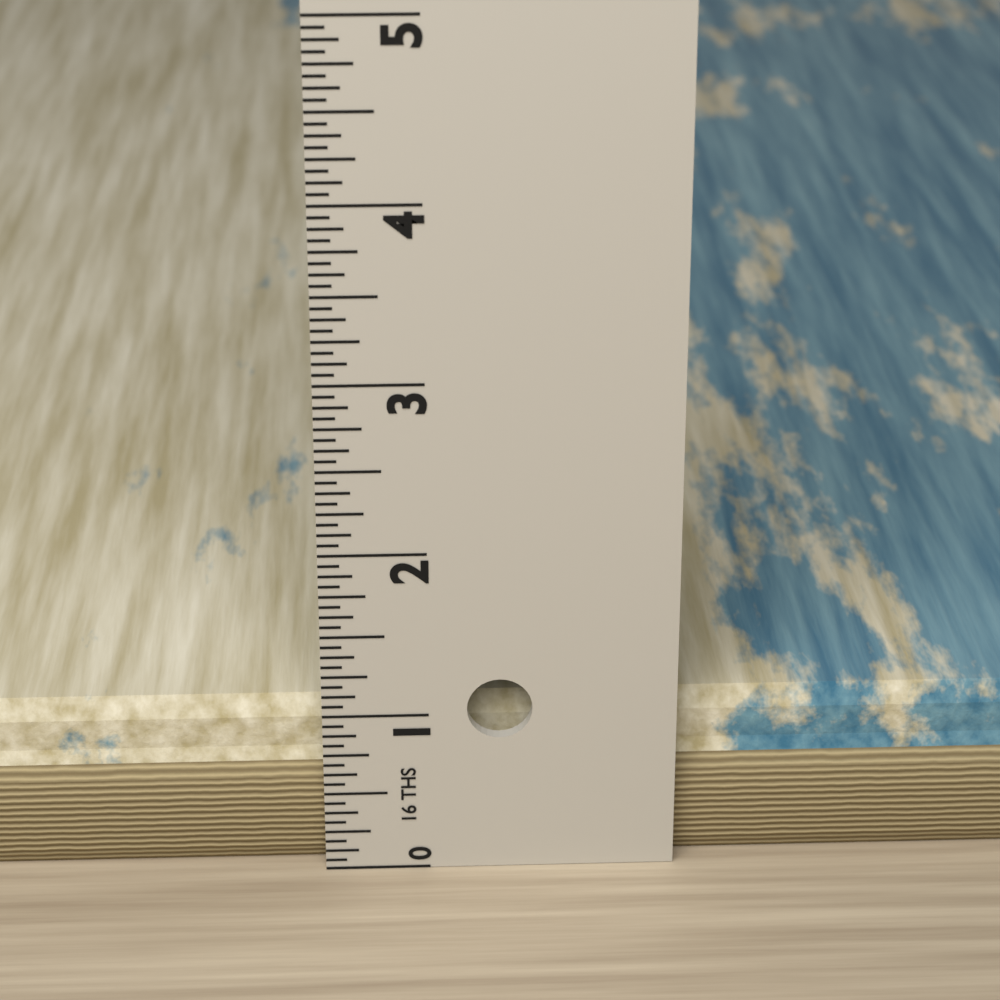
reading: 1.0000 in
